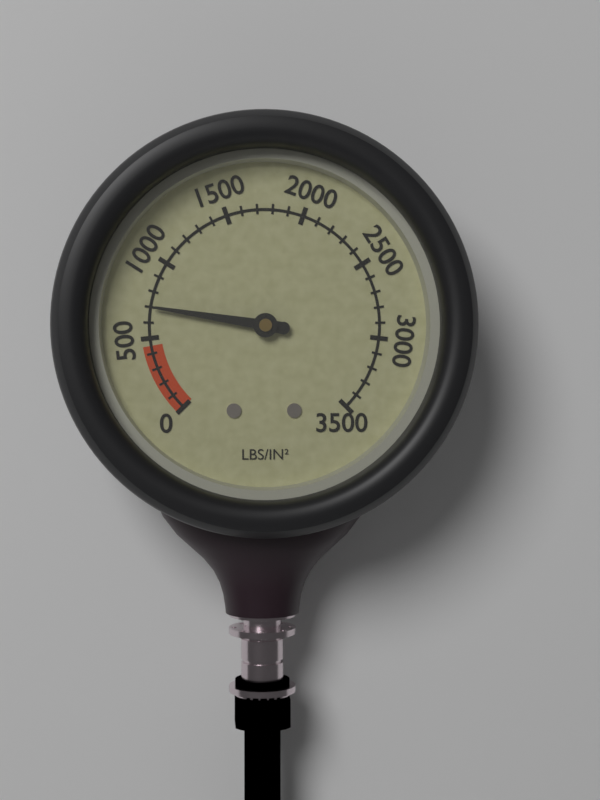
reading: 700 psi
